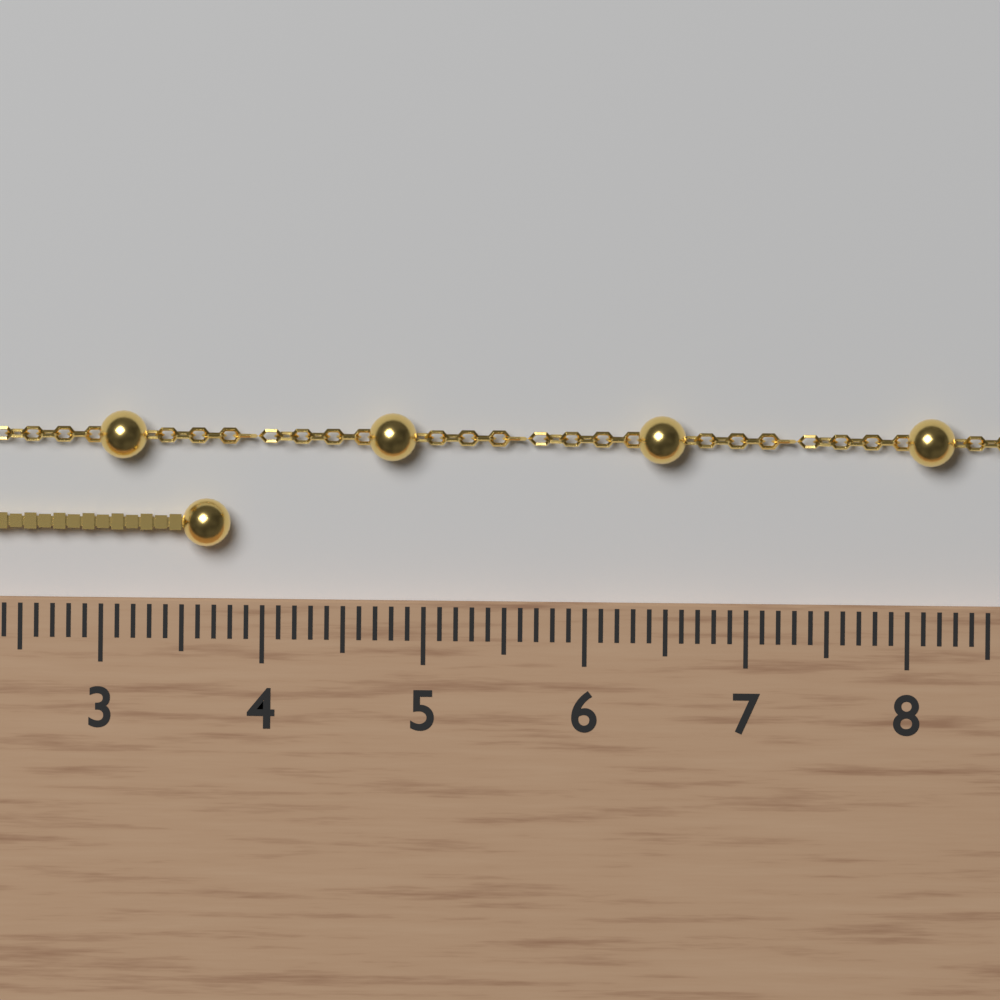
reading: 3.8 cm
